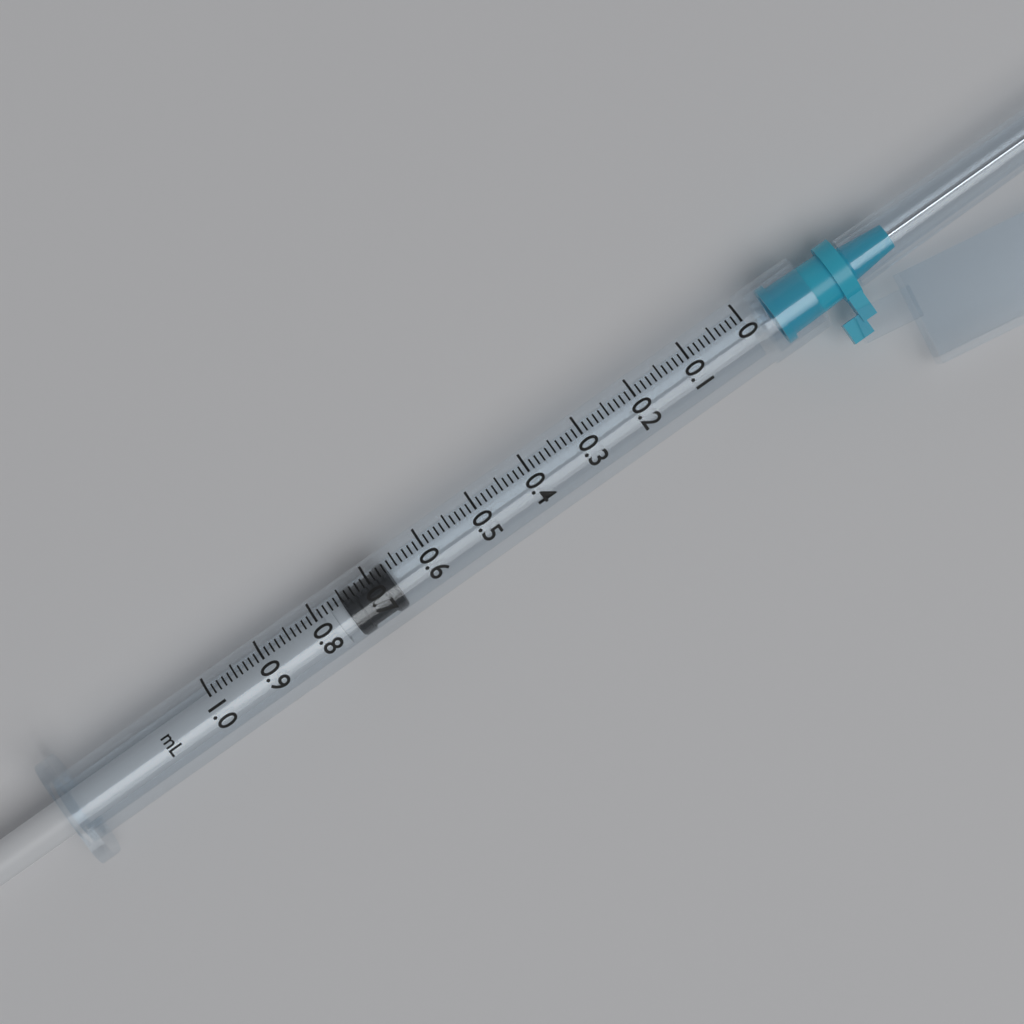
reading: 0.67 ml
